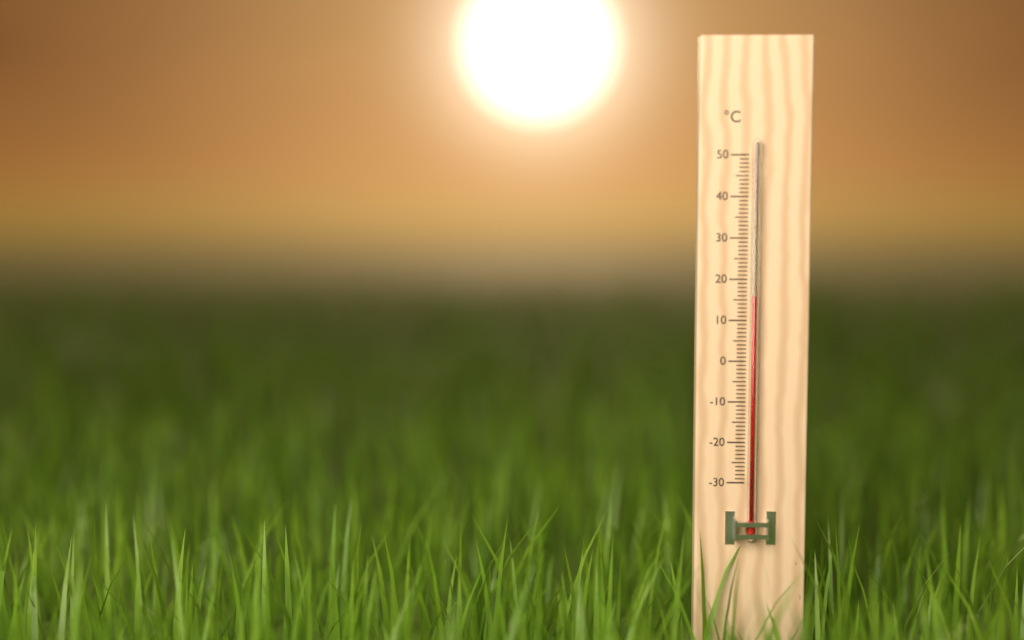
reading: 16 °C
